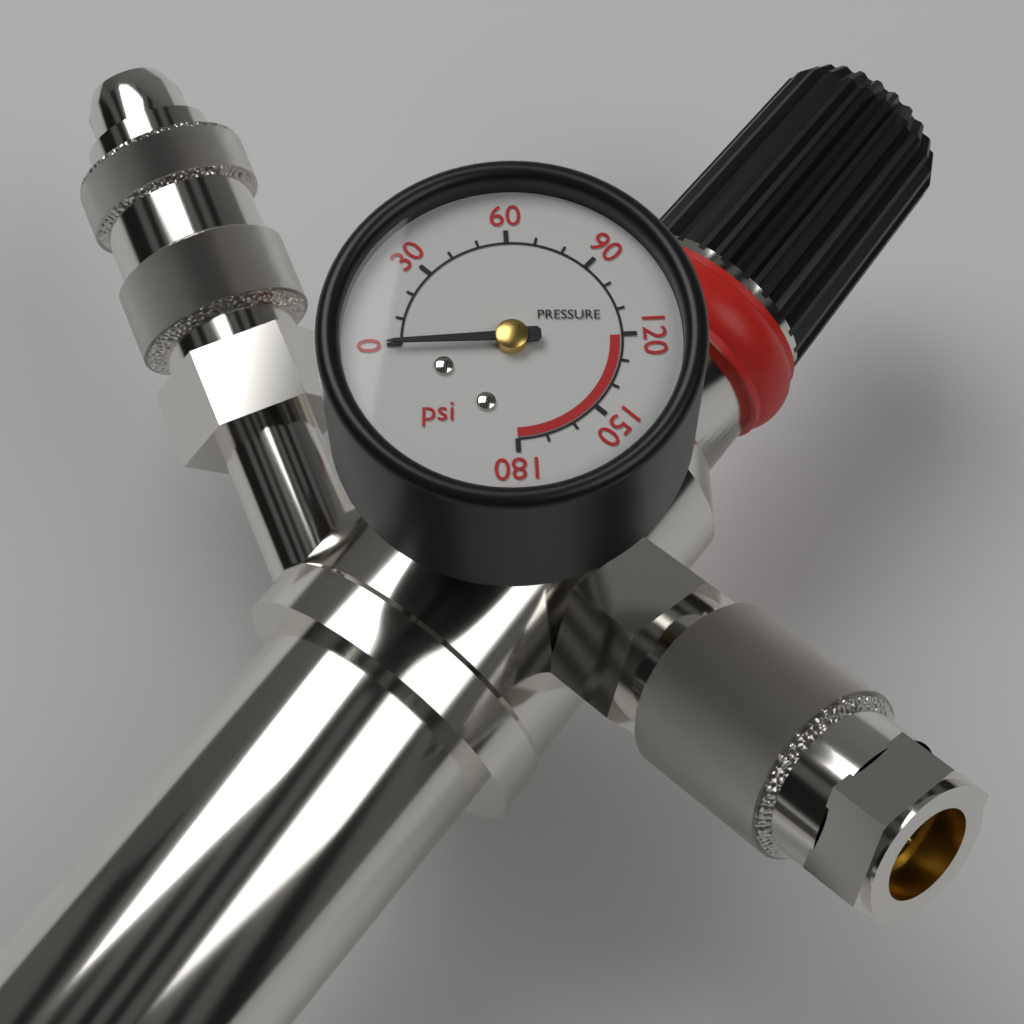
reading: 0 psi
